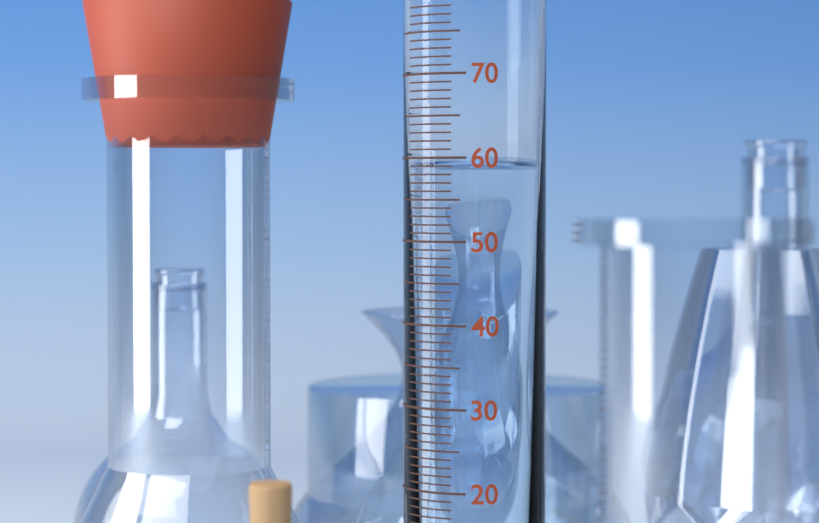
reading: 59 ml
